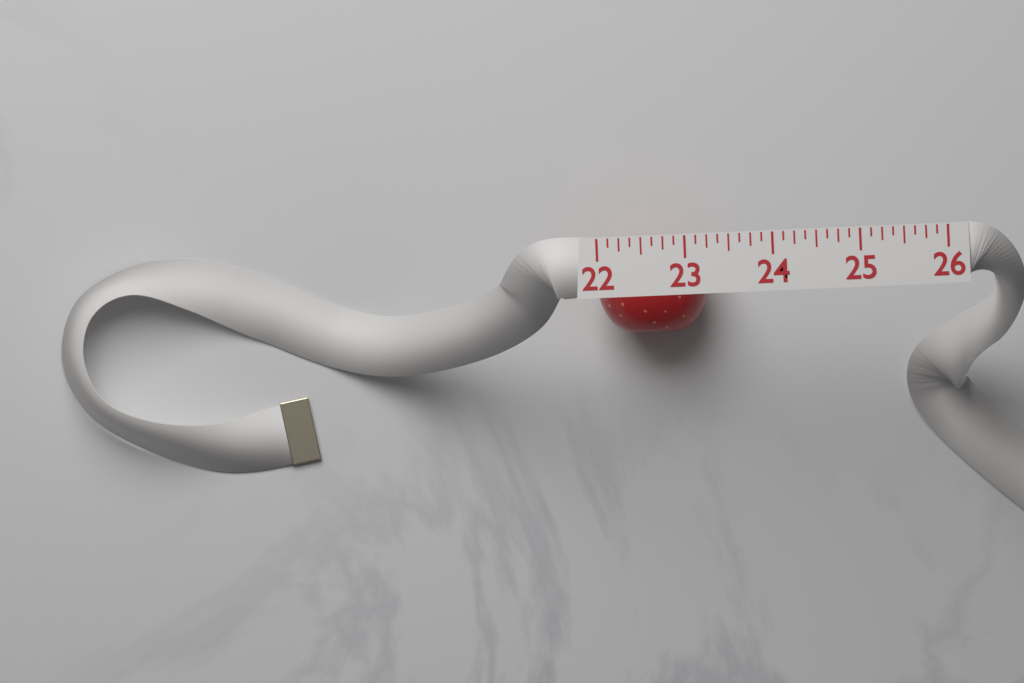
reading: 23.250 (no unit)
